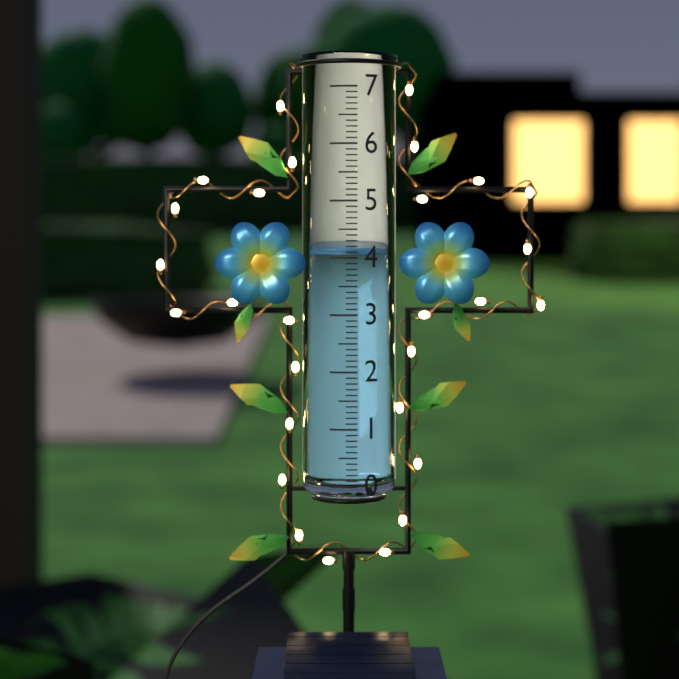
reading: 4.1 (no unit)
